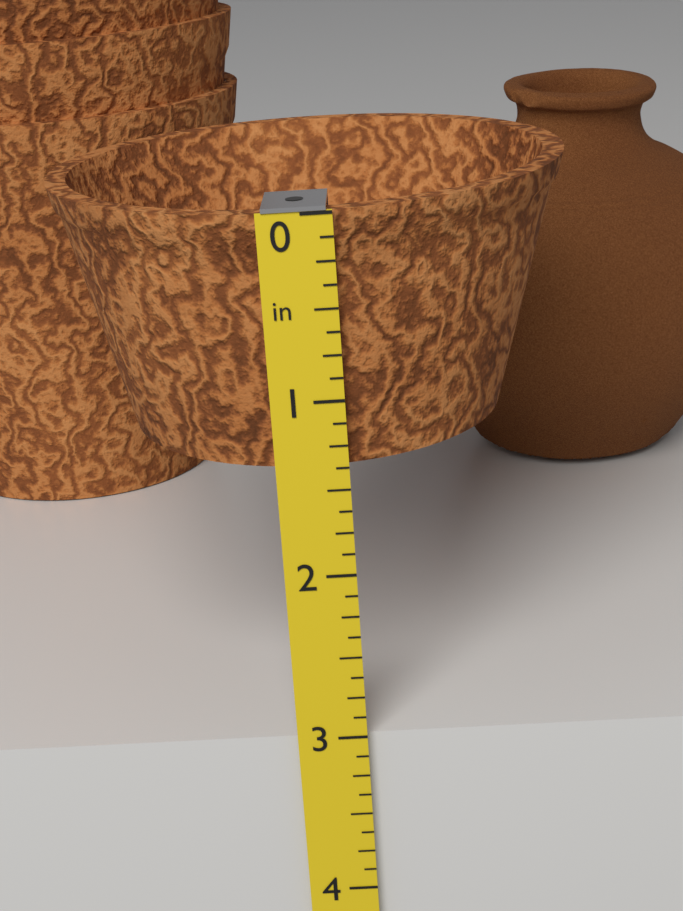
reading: 1.375 in
